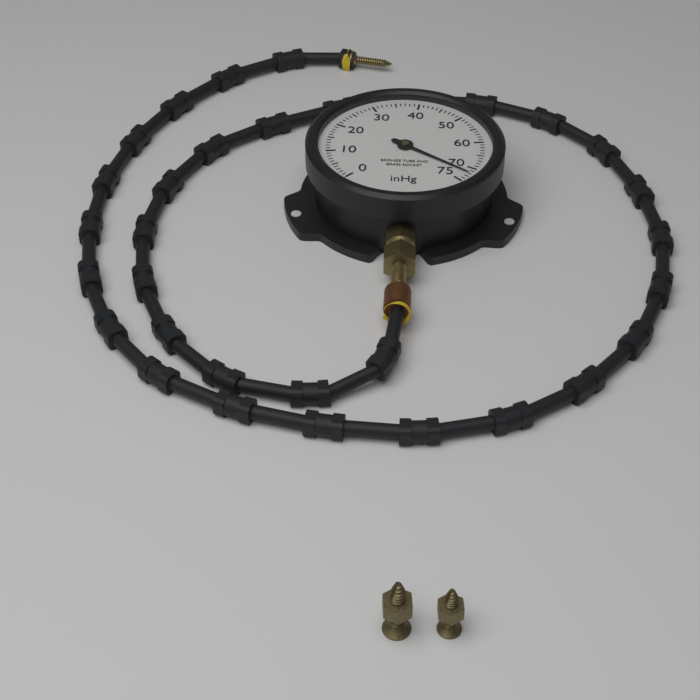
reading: 72 inHg
